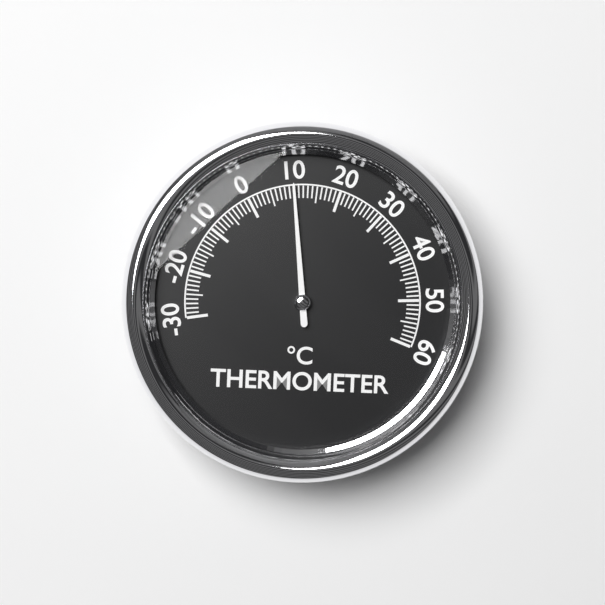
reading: 10 °C
